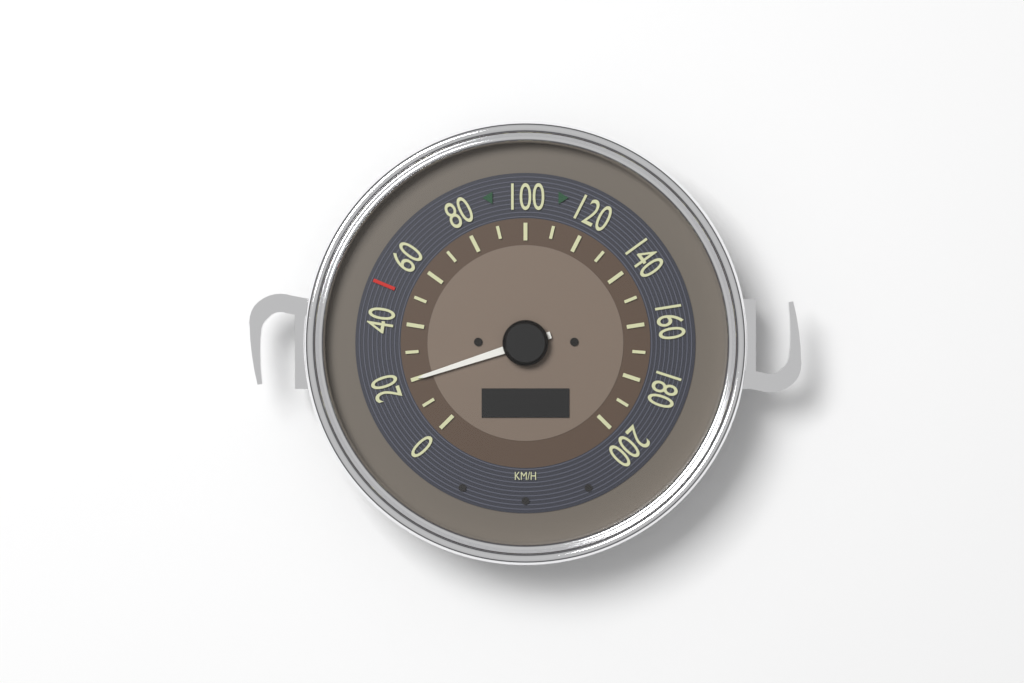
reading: 20 km/h
